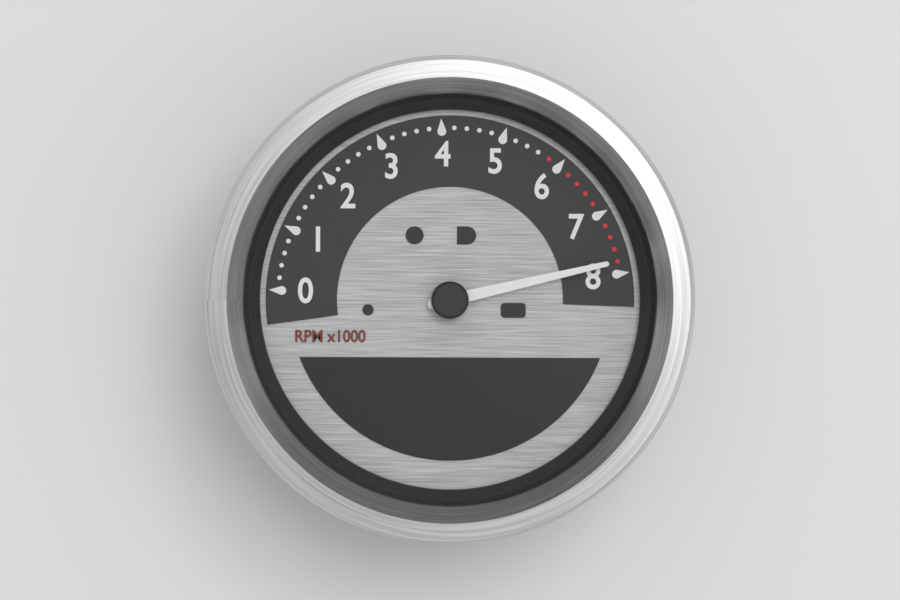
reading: 7800 RPM
